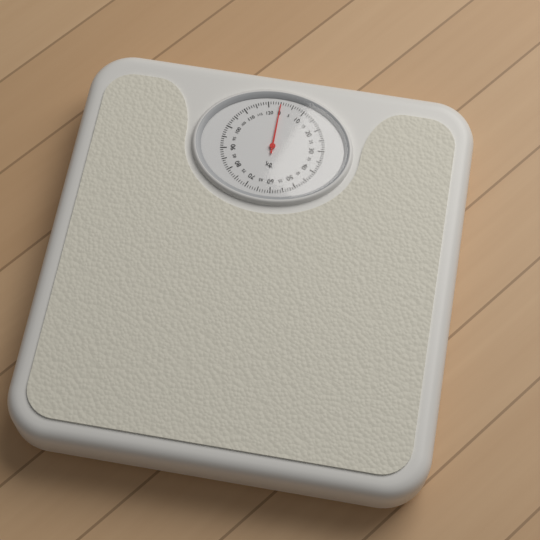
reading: 0 kg
